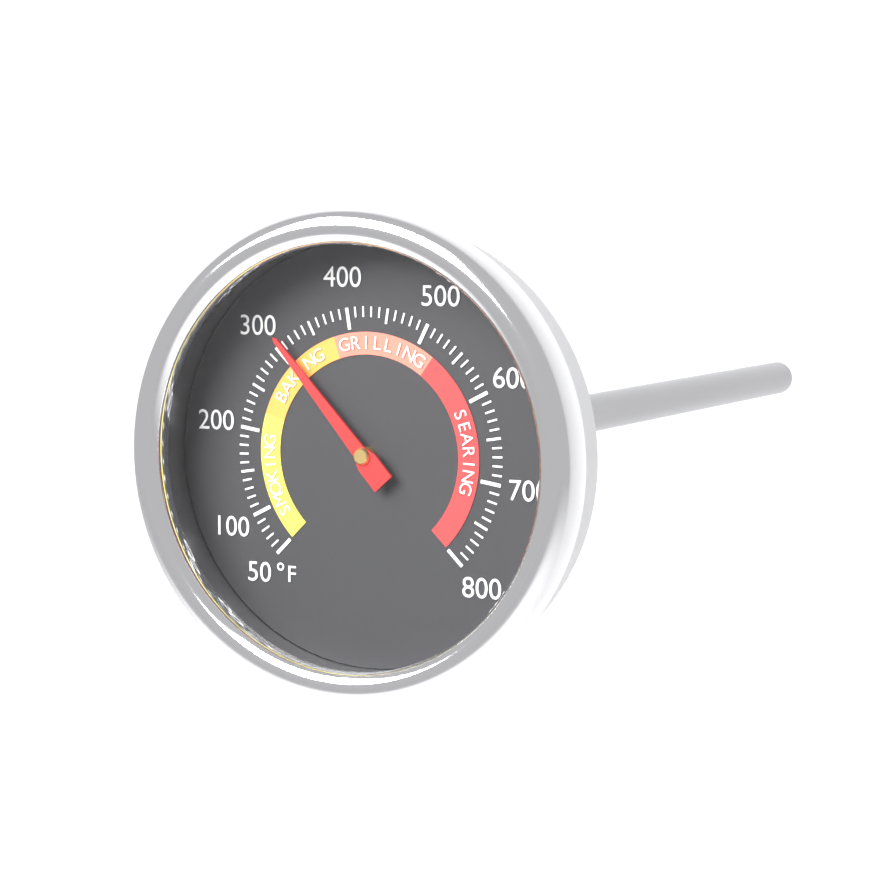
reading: 310 °F
